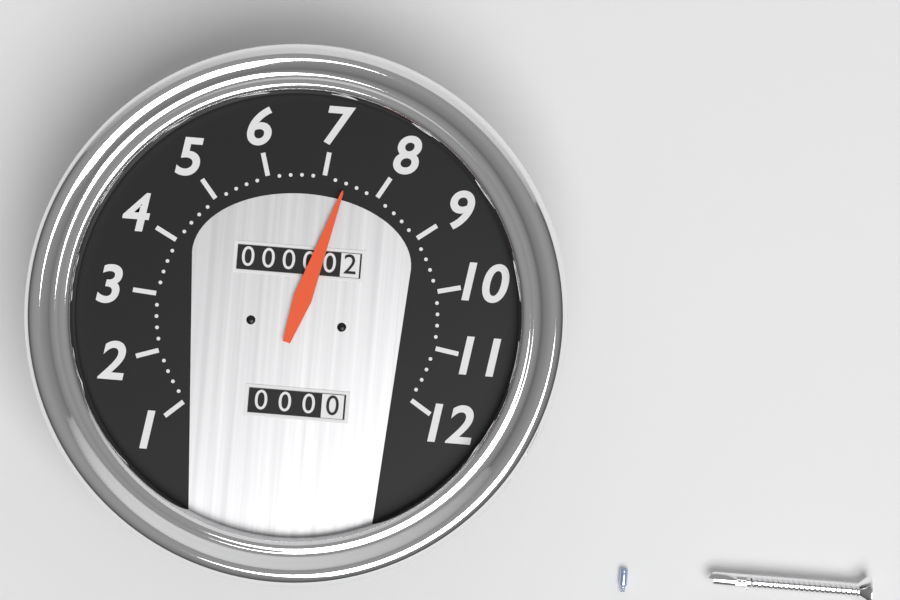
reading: 7.4 (no unit)
